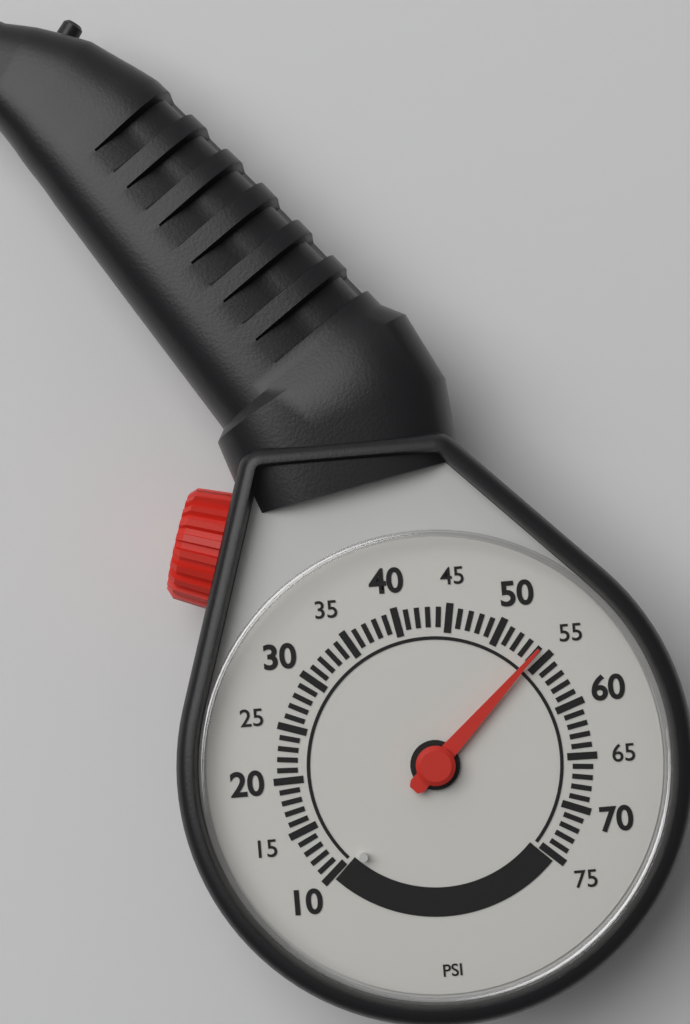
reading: 54 psi
